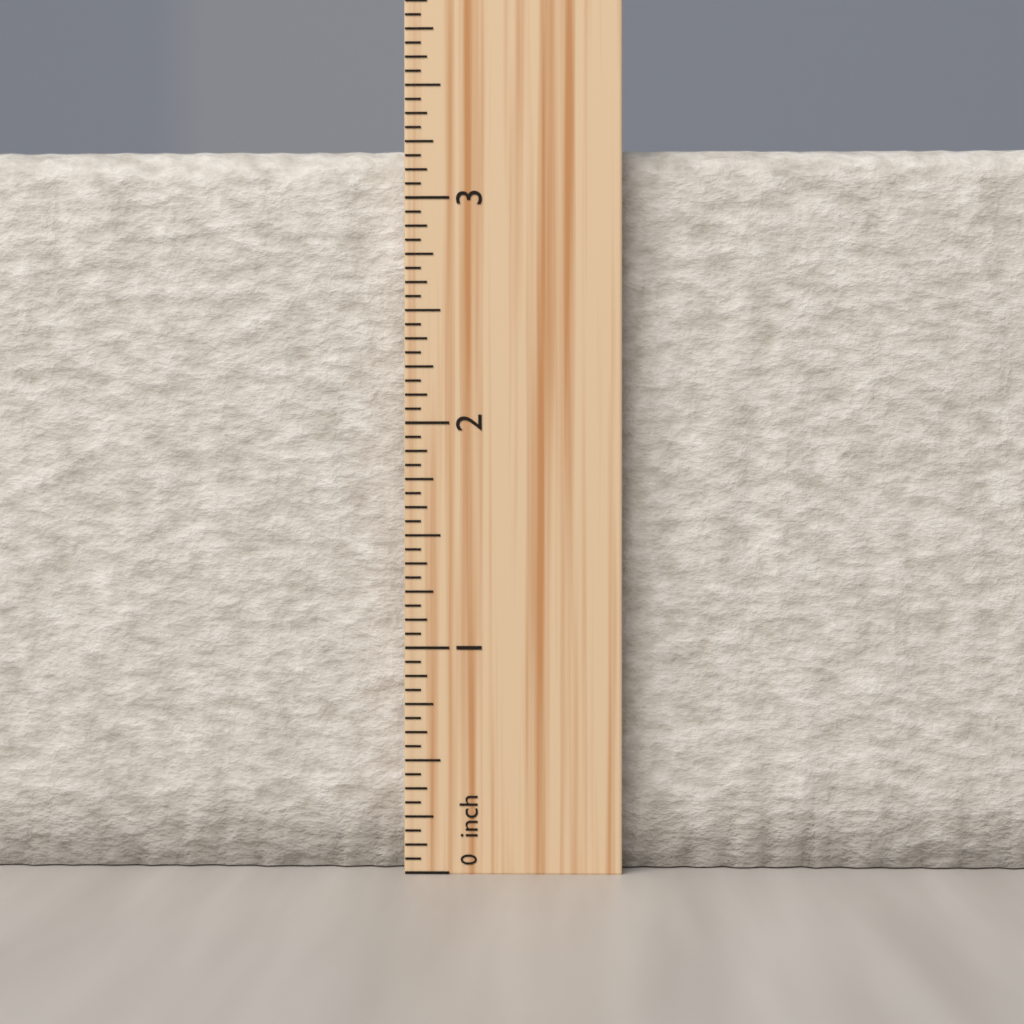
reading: 3.2500 inch
